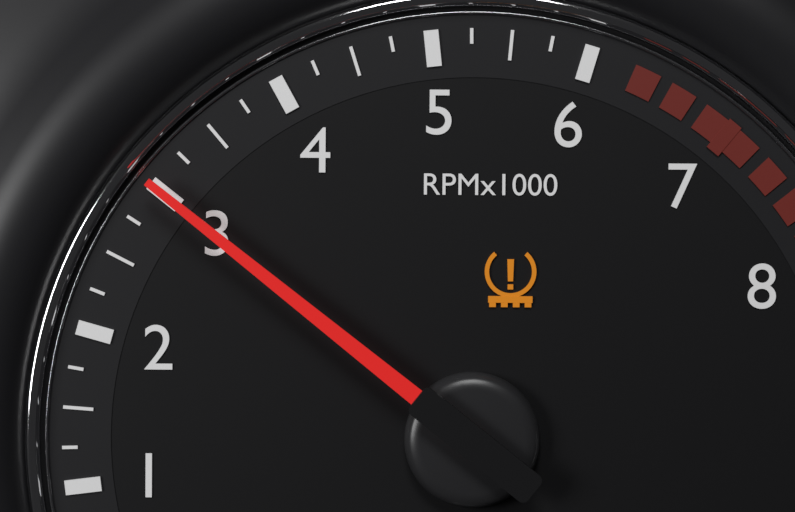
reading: 3.00 RPM x1000
